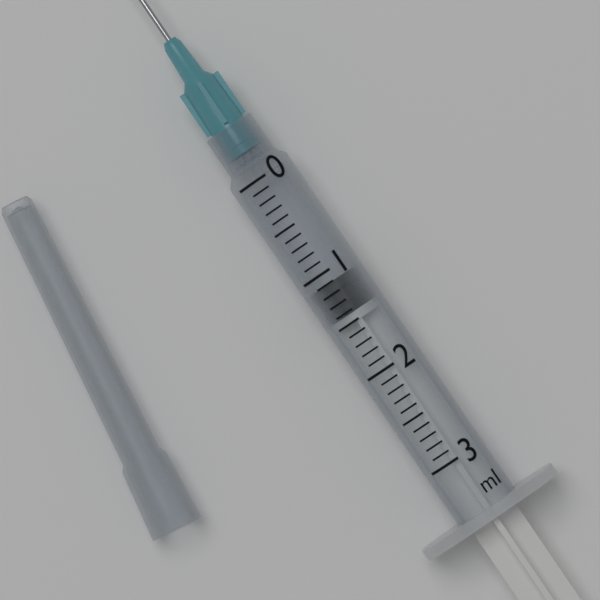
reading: 1.1 ml
